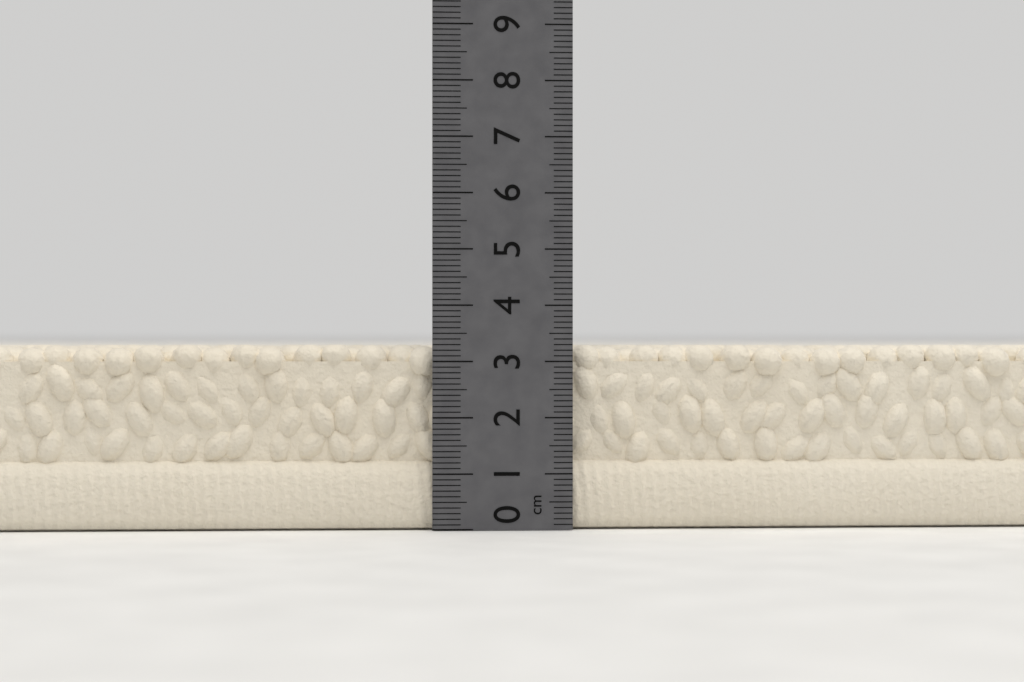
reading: 3.3 cm
